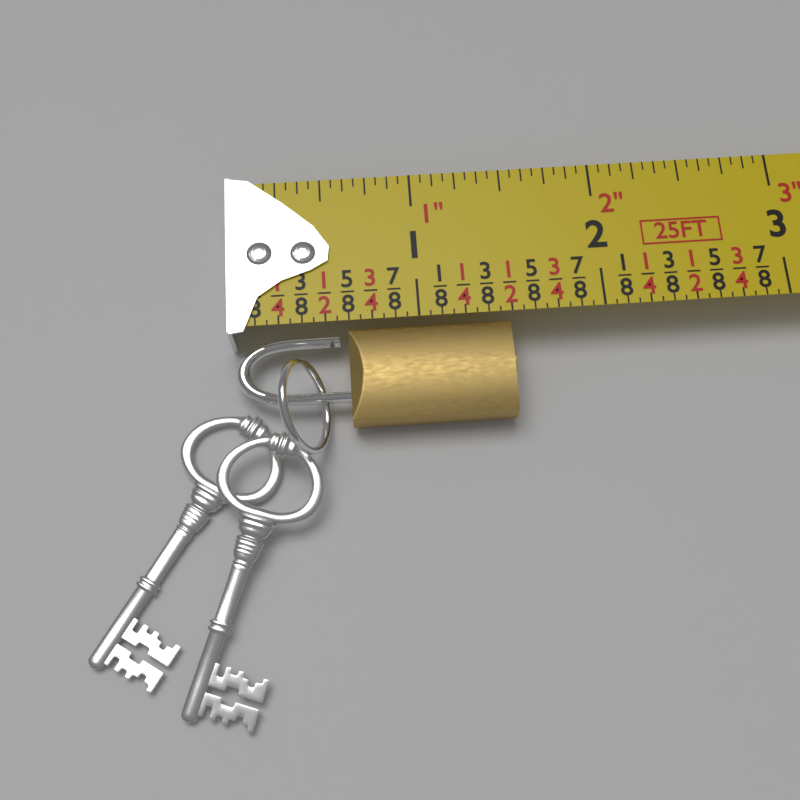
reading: 1.5000 in
